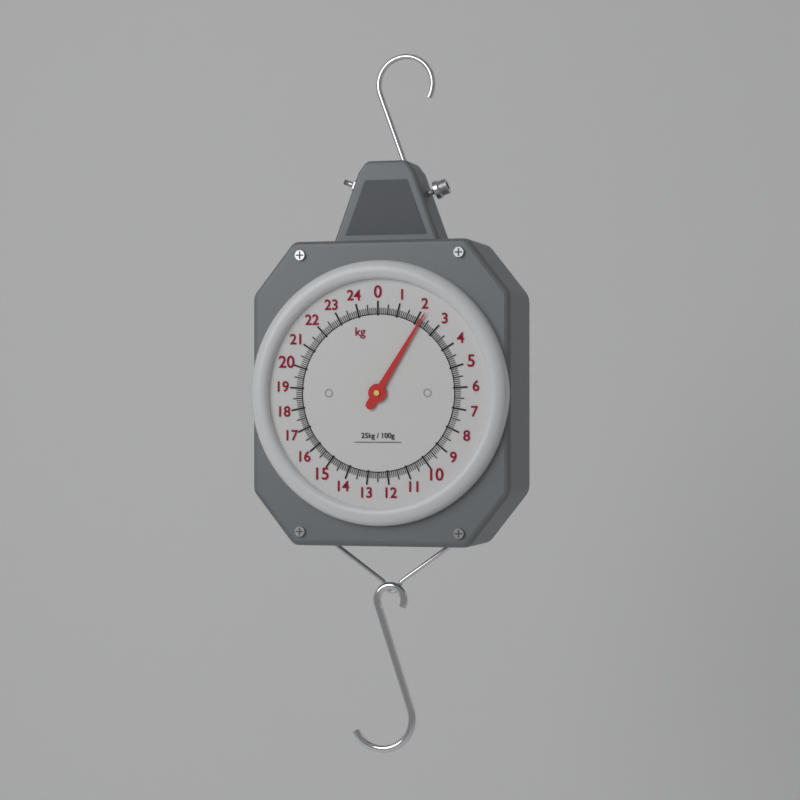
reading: 2.2 kg
